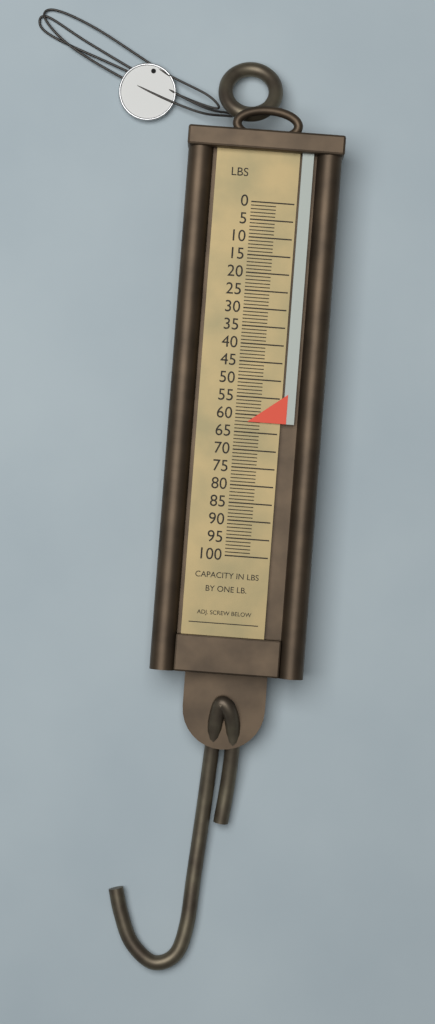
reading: 62 lb
